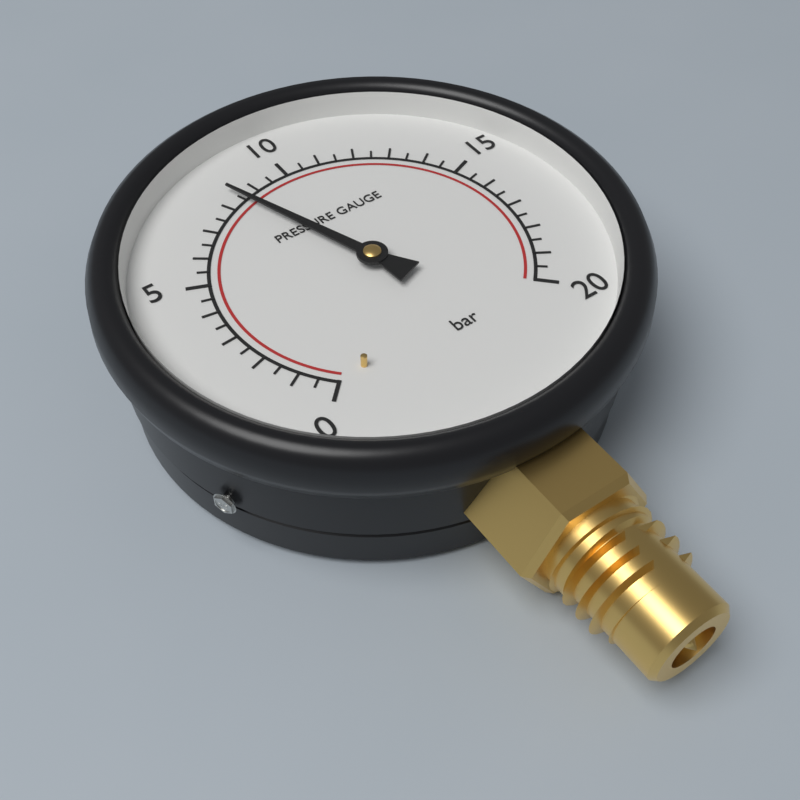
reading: 8.5 bar
